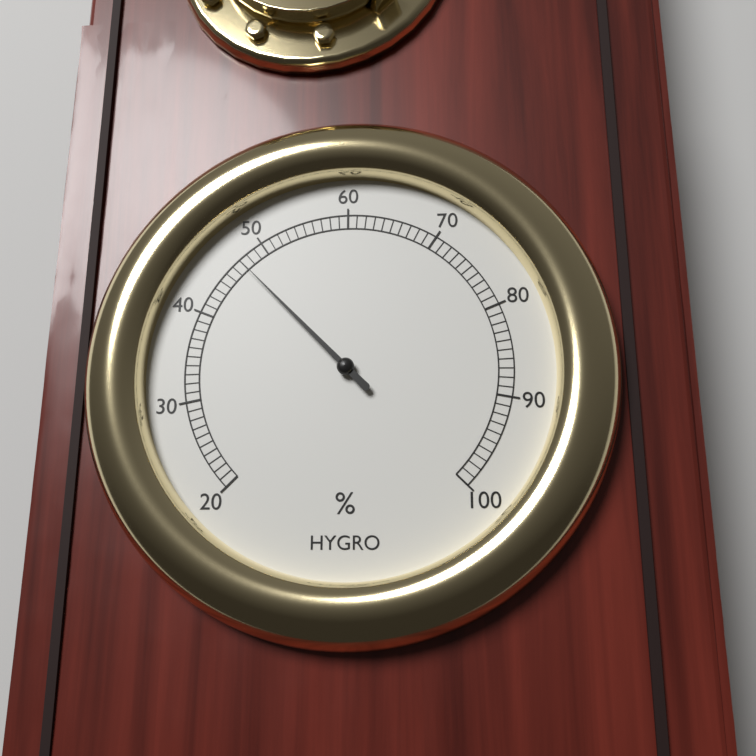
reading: 47 %
